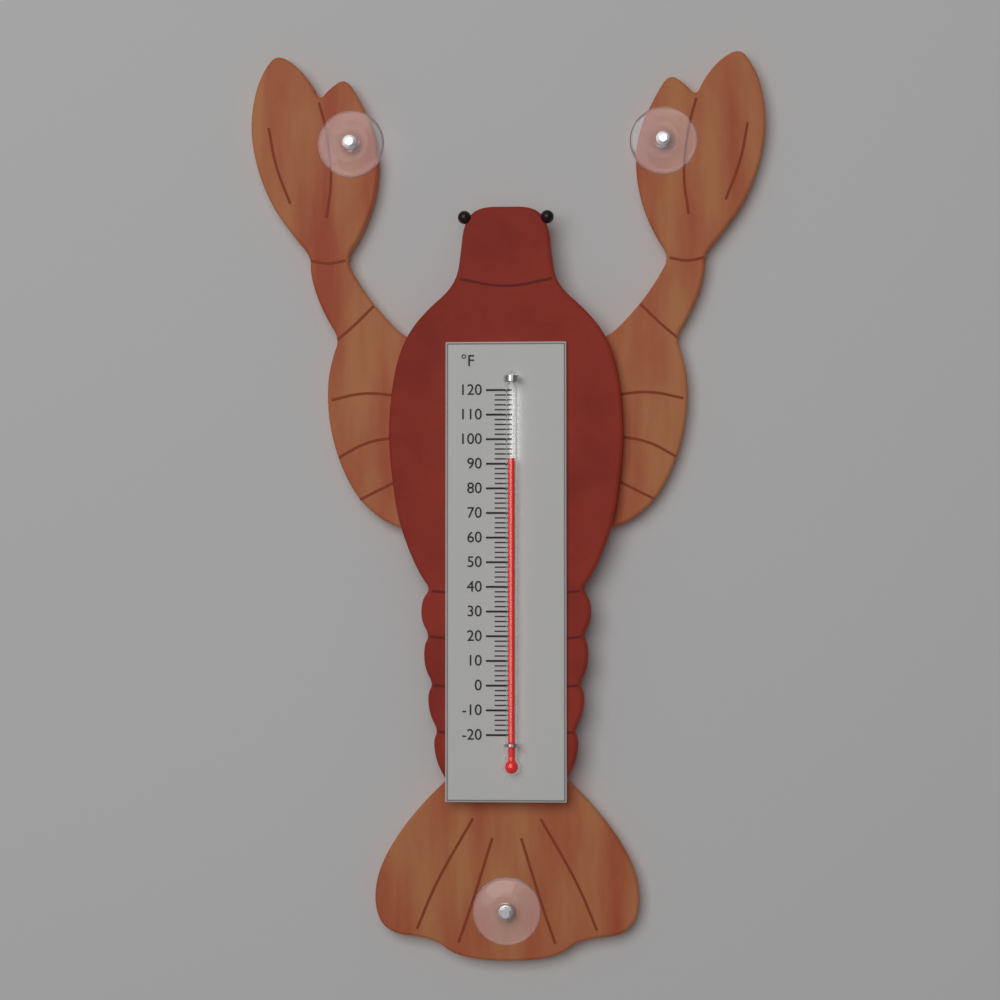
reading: 92 °F
